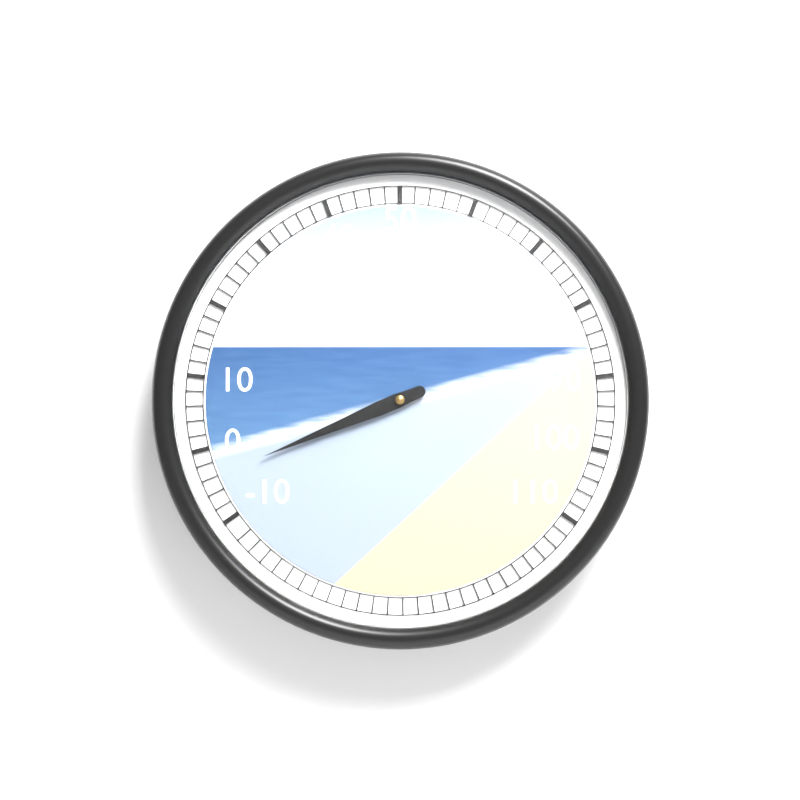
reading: -4 (no unit)
